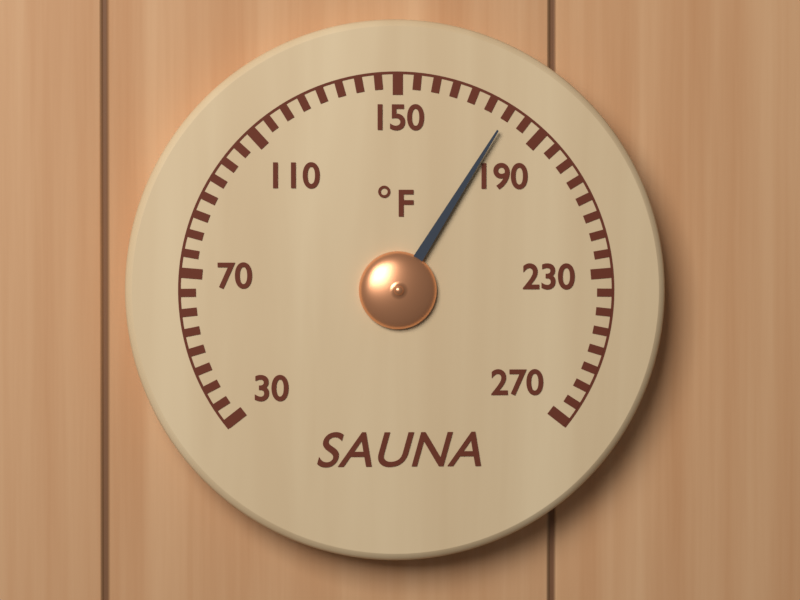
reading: 180 °F
